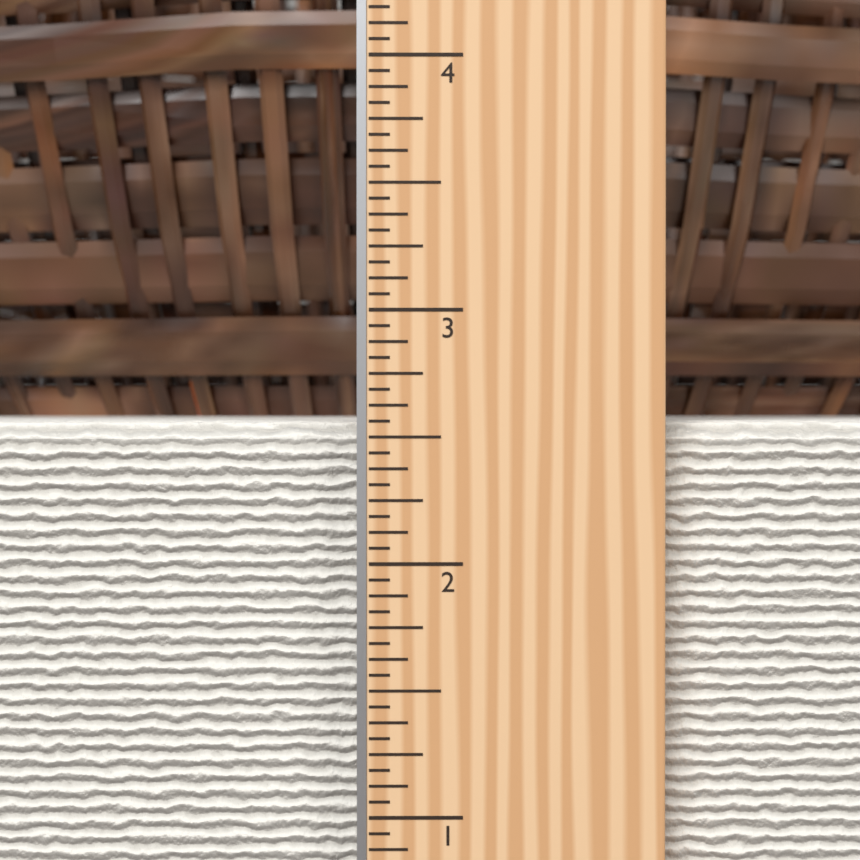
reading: 2.5625 in
